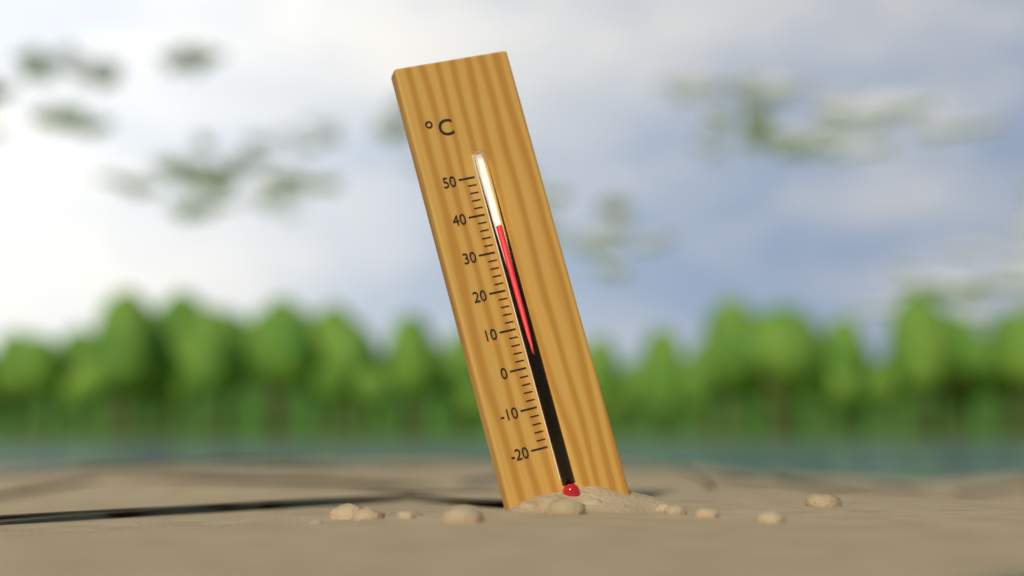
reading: 36 °C
